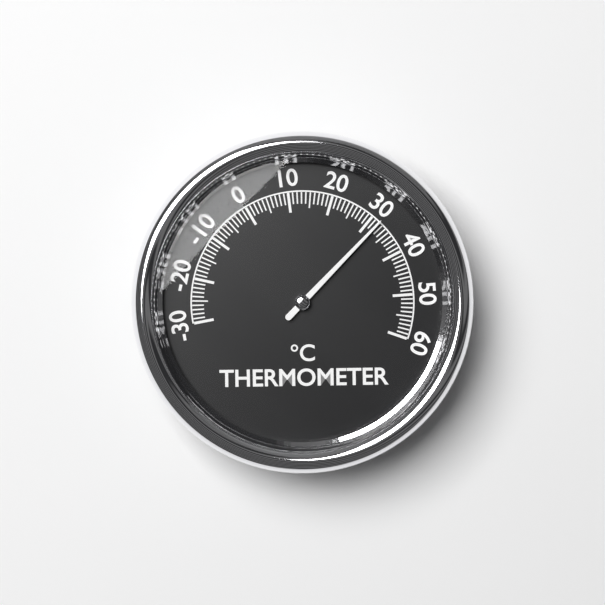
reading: 32 °C
